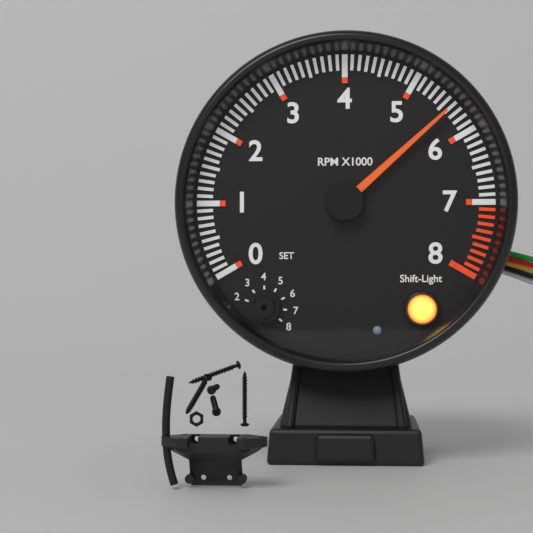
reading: 5600 RPM
